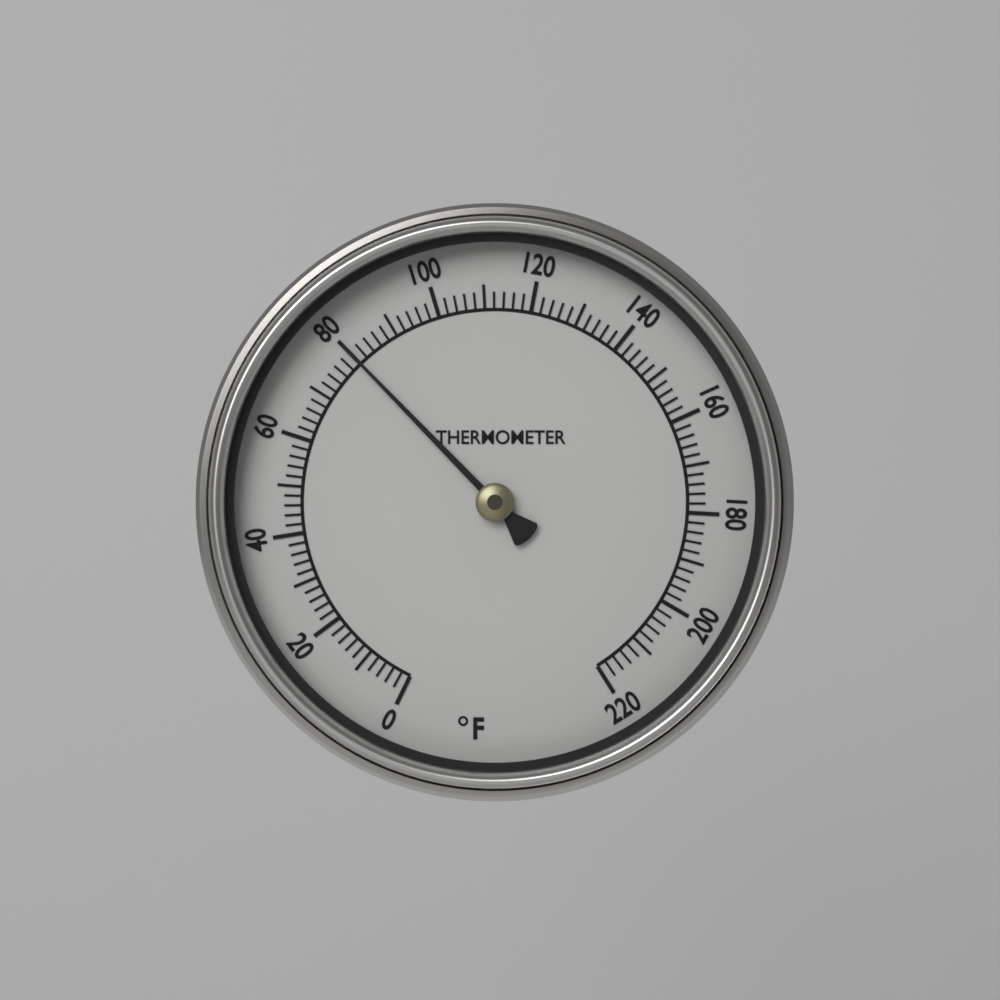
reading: 80 °F
